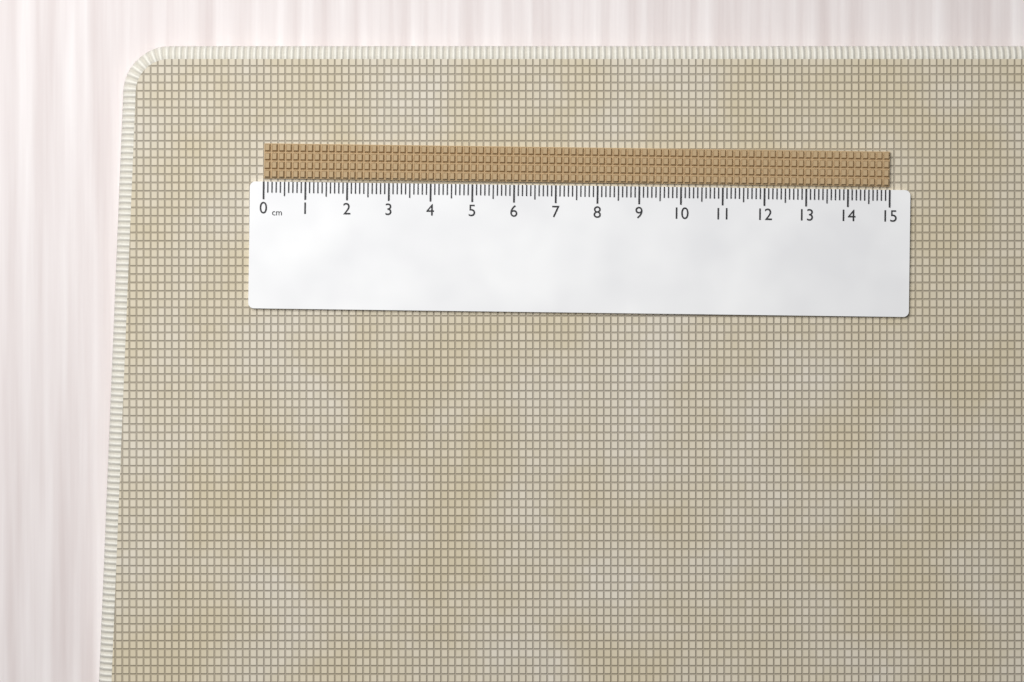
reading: 15.0 cm
